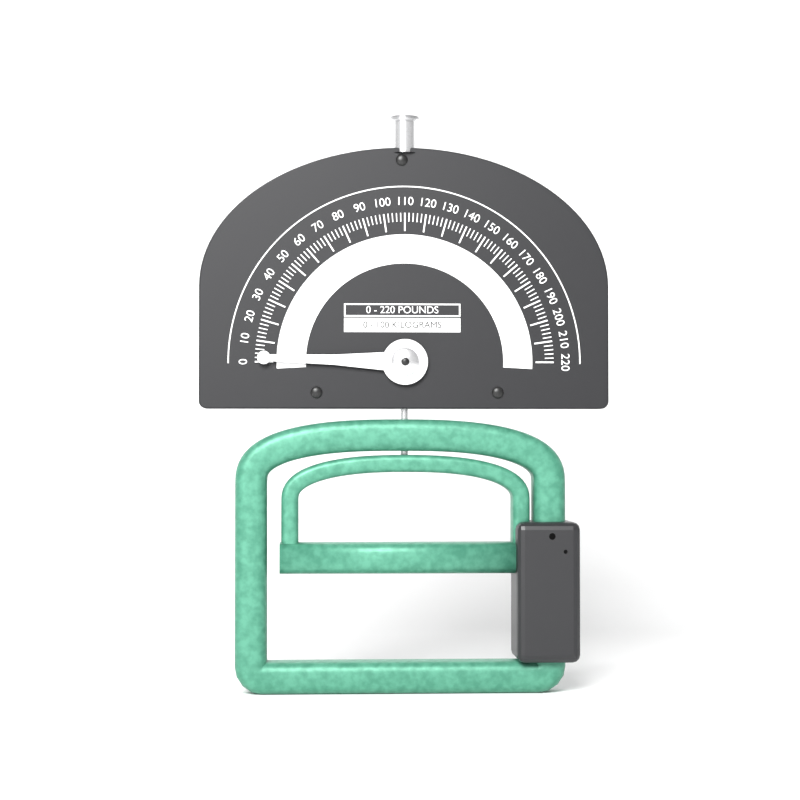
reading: 2 lb
